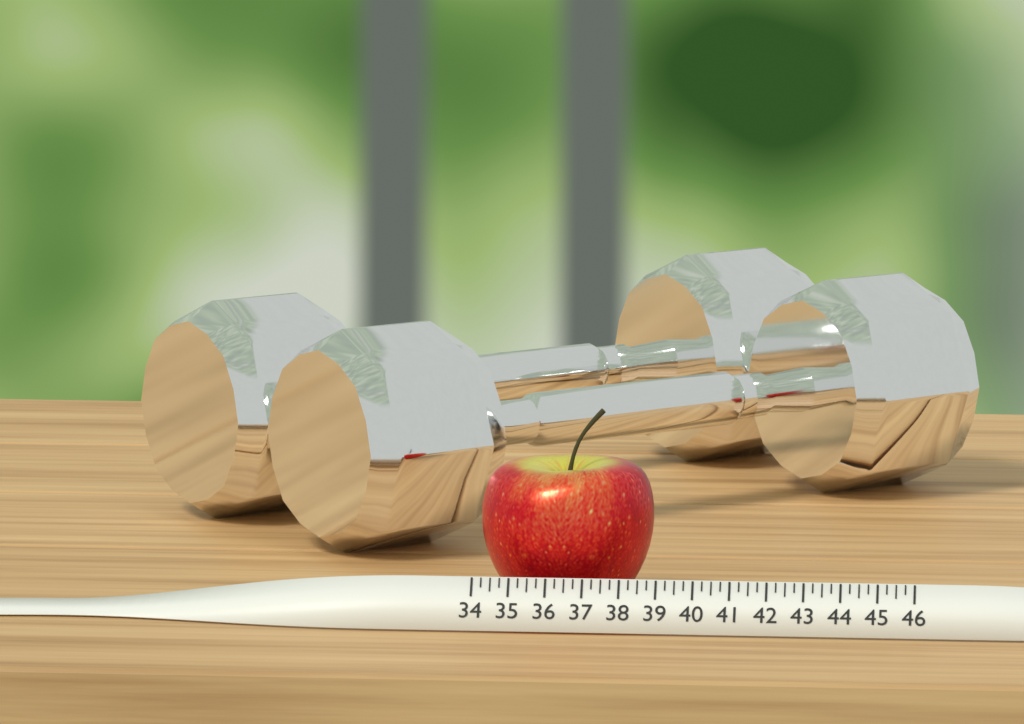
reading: 38.75 (no unit)
